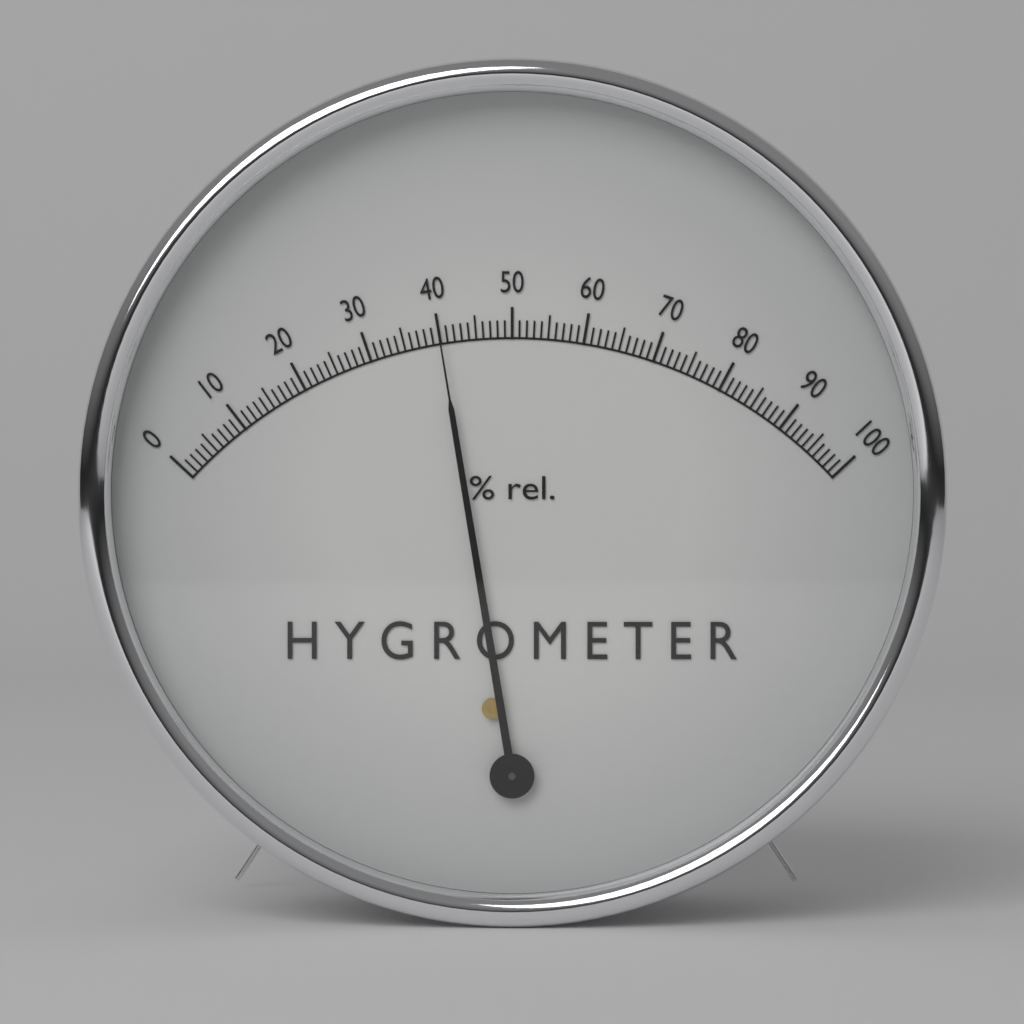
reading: 40 %
